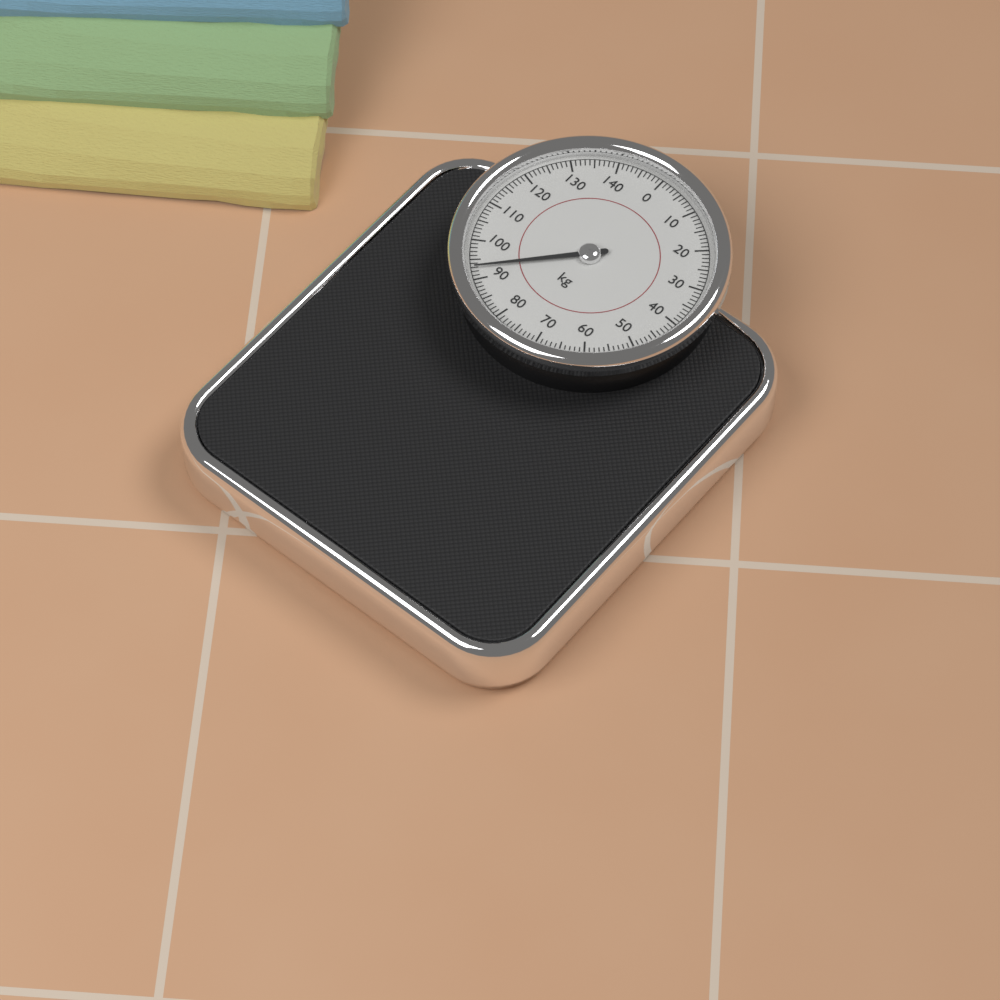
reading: 93 kg
